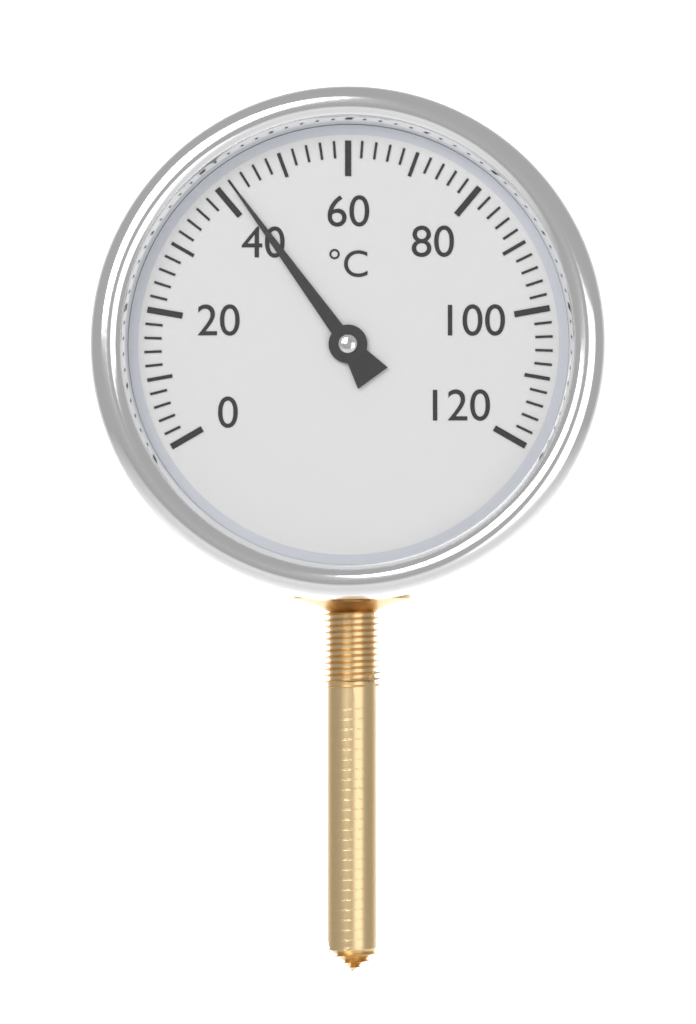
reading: 42 °C
